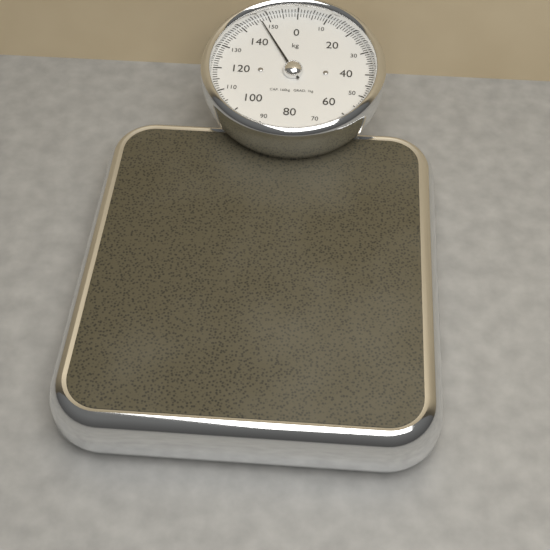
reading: 147 kg
